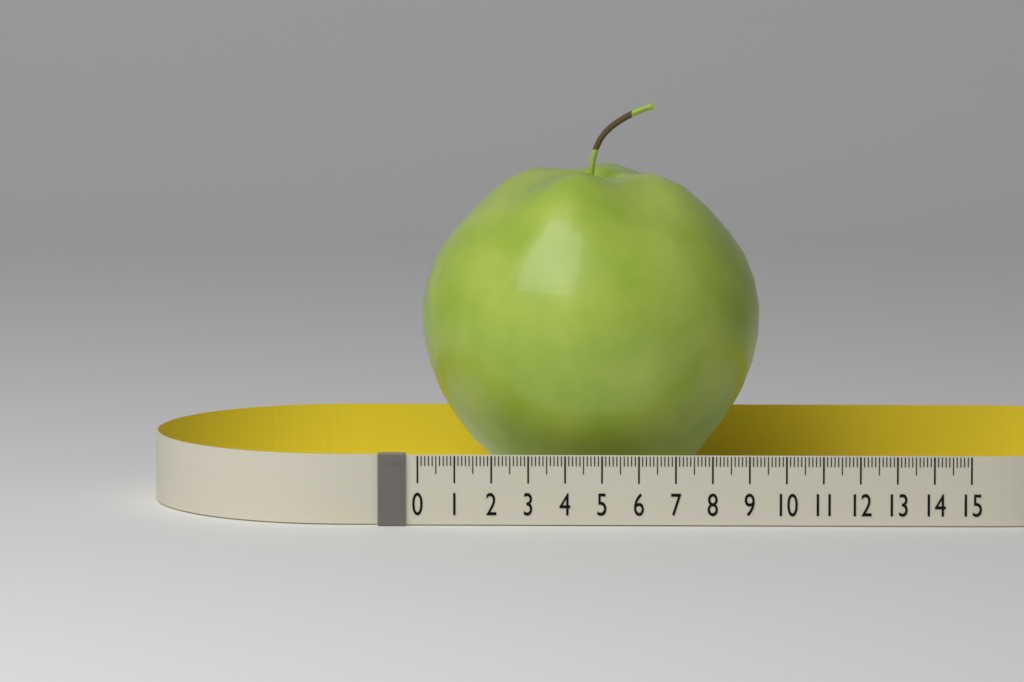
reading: 9.3 (no unit)
